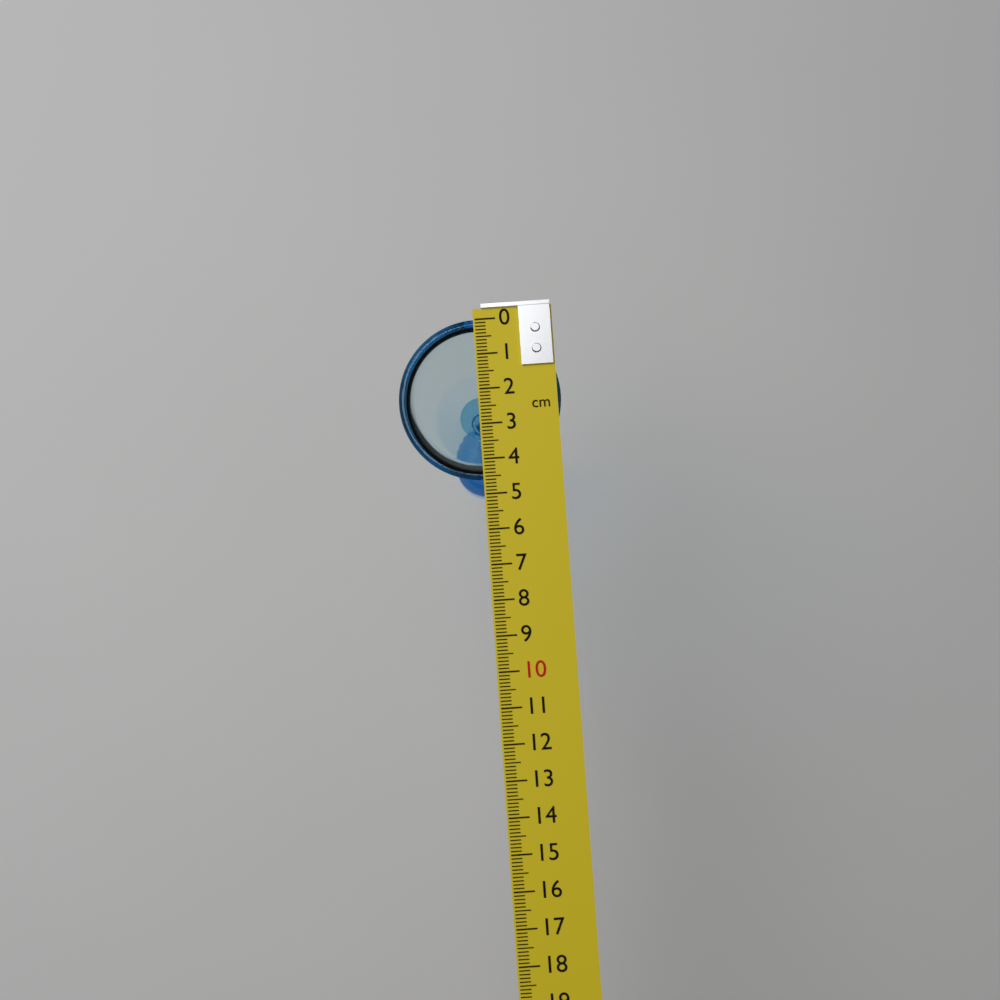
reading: 4.6 cm
